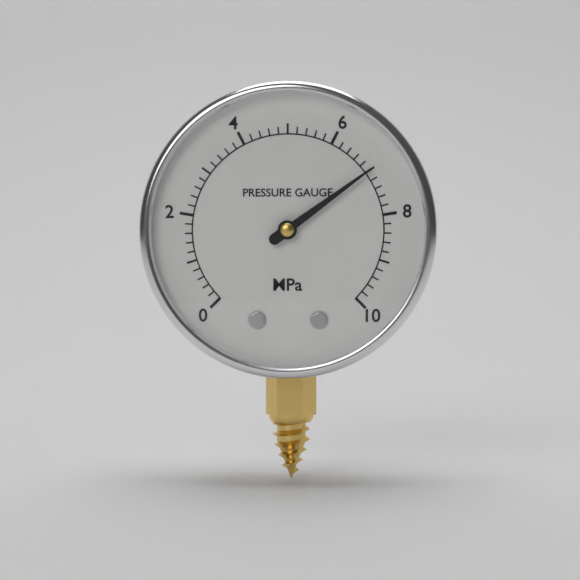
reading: 7.0 MPa
